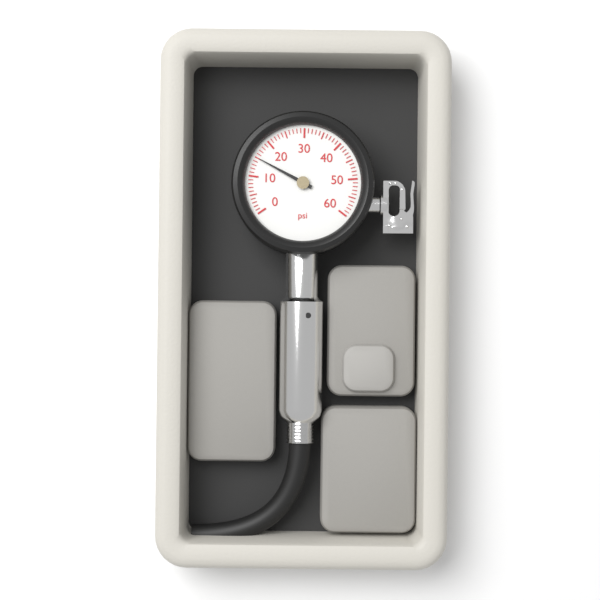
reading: 15 psi
